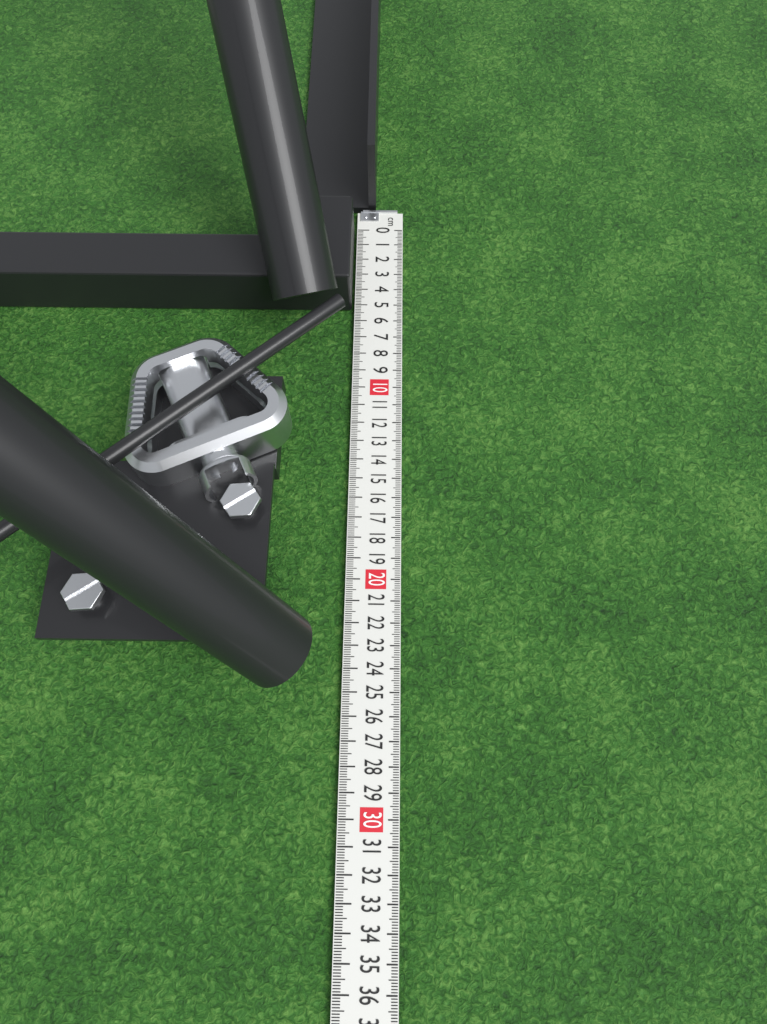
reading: 5.2 cm
